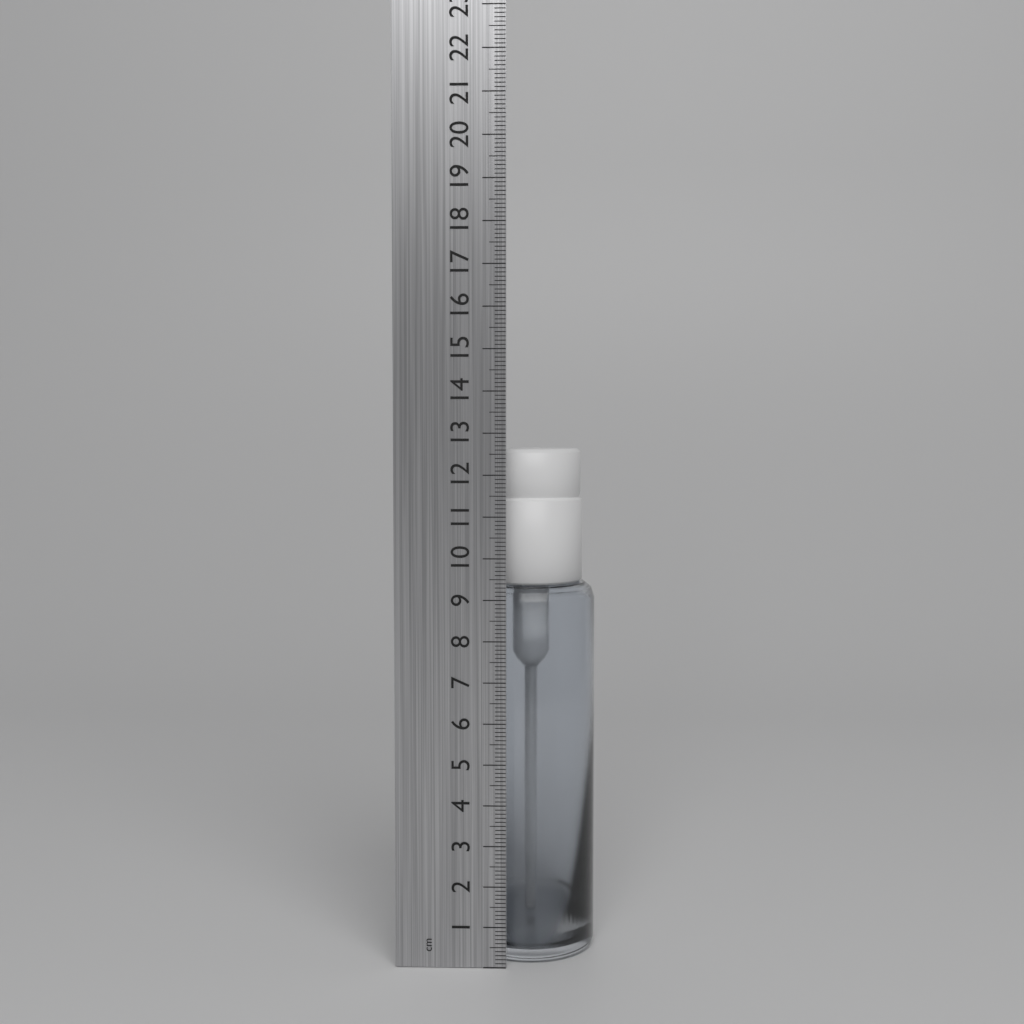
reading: 12.6 cm
